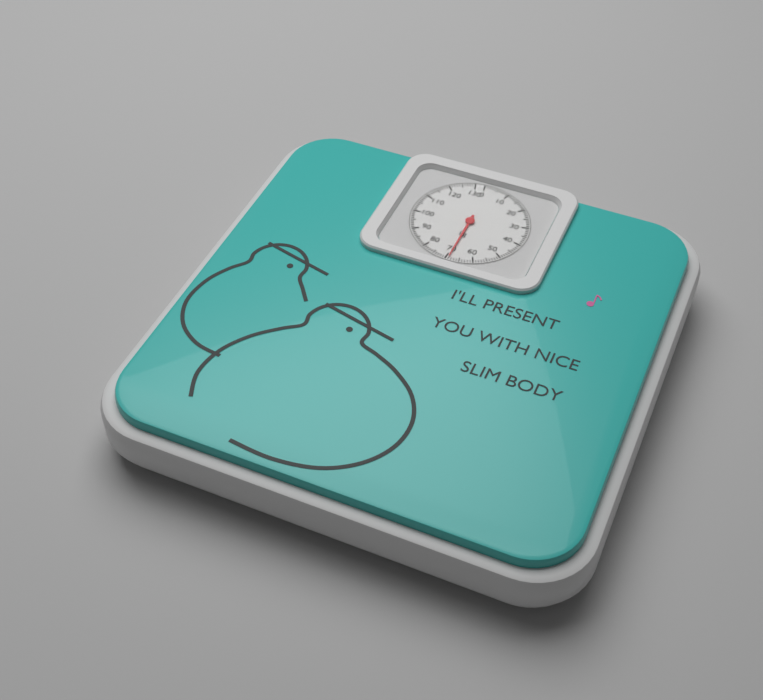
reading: 69 kg
